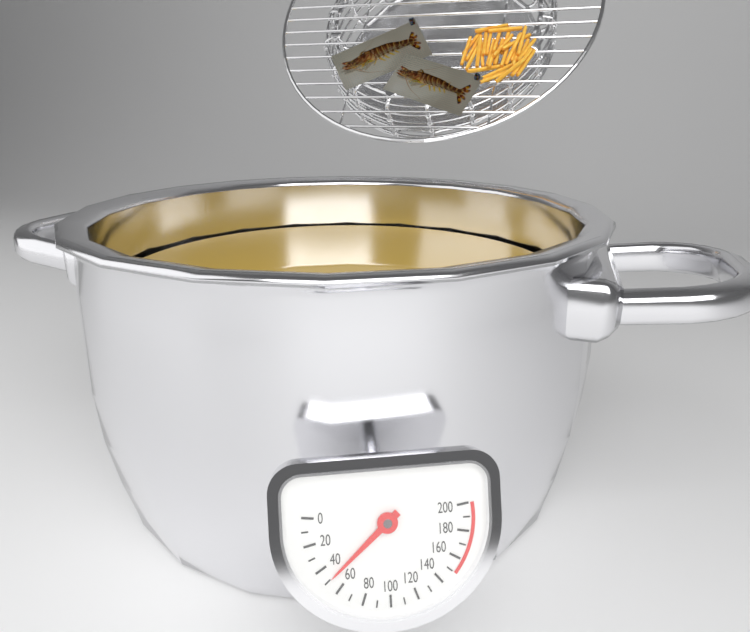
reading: 50 (no unit)
